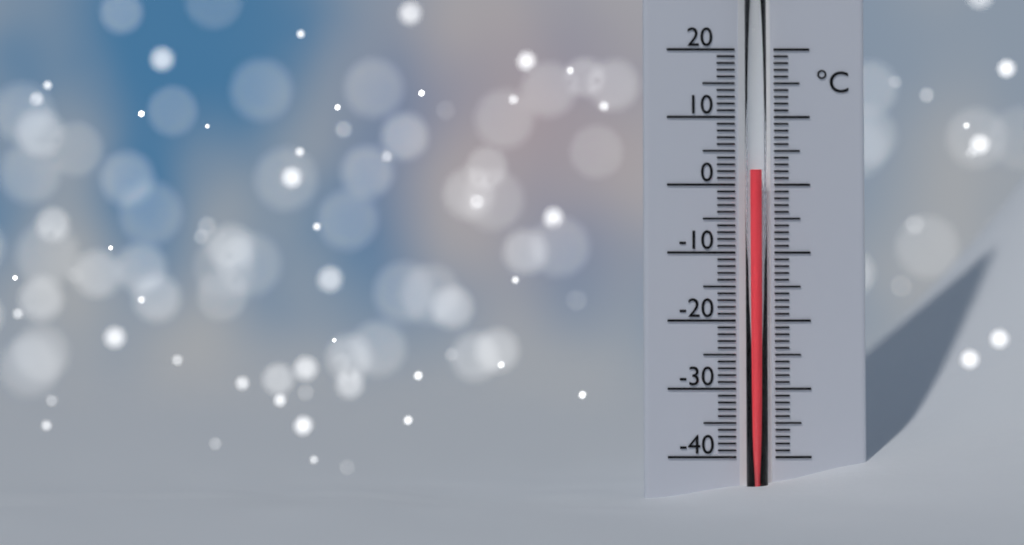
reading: 2 °C
